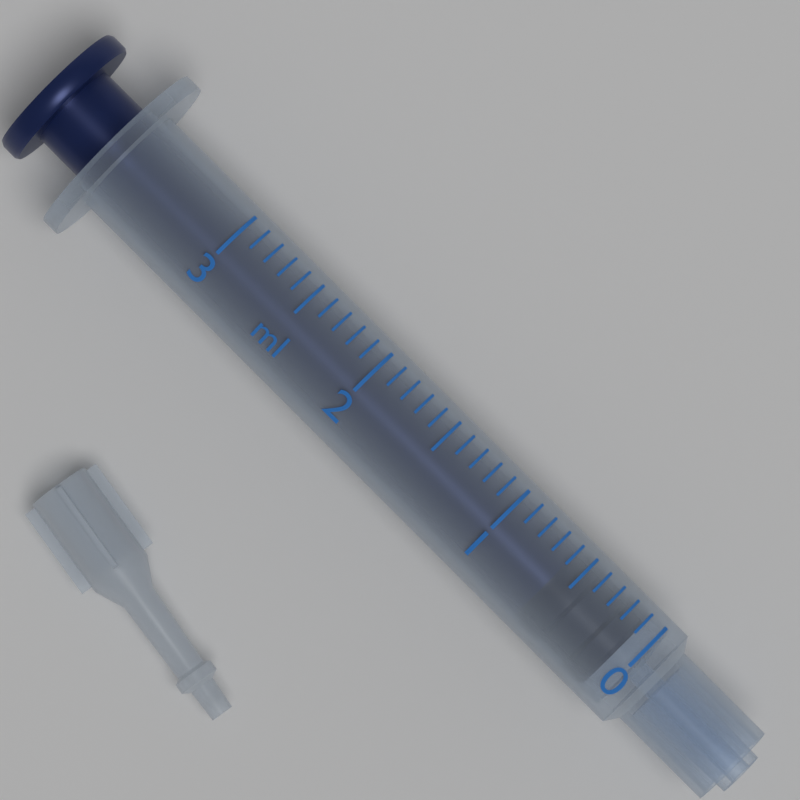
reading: 0.1 ml
